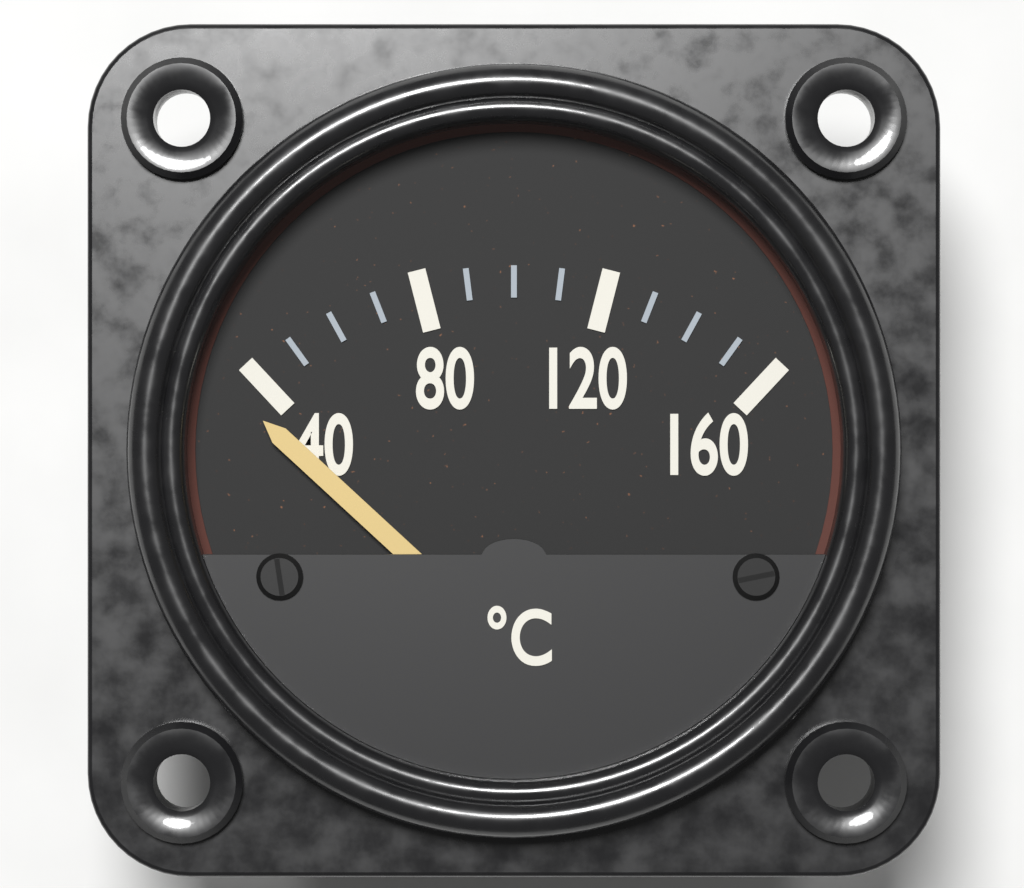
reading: 34 °C
